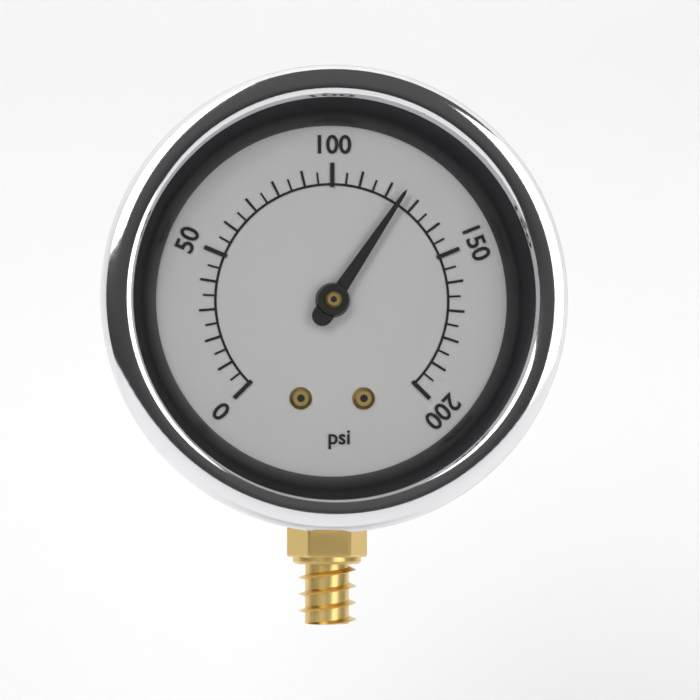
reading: 125 psi
